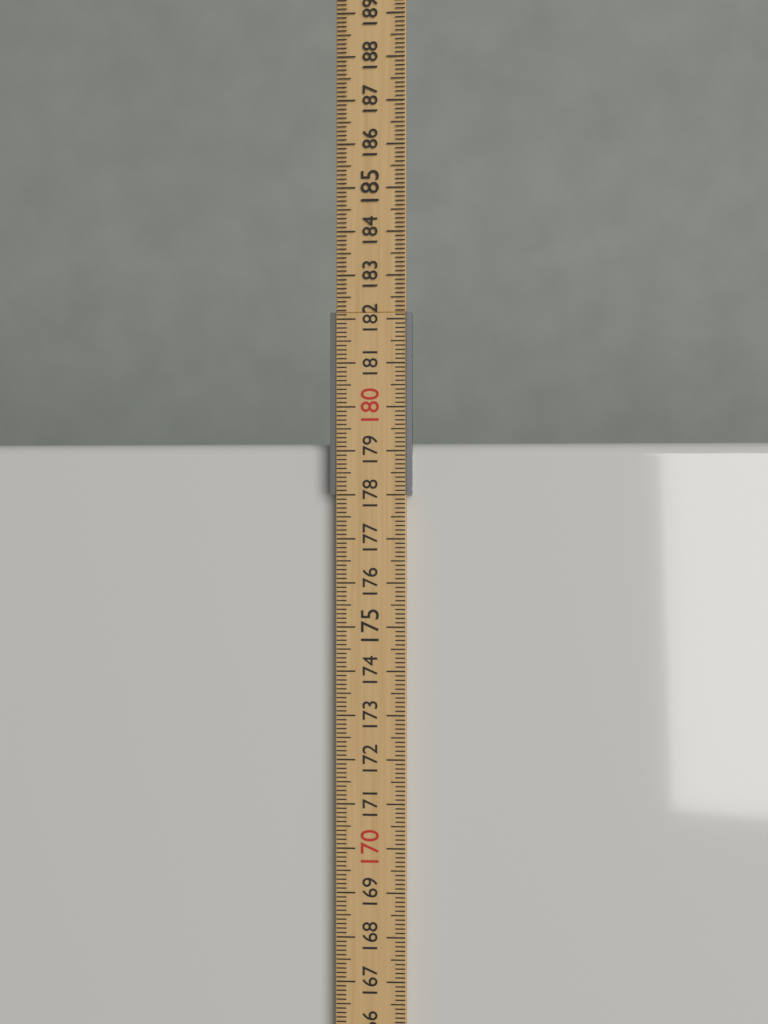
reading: 179.2 cm
